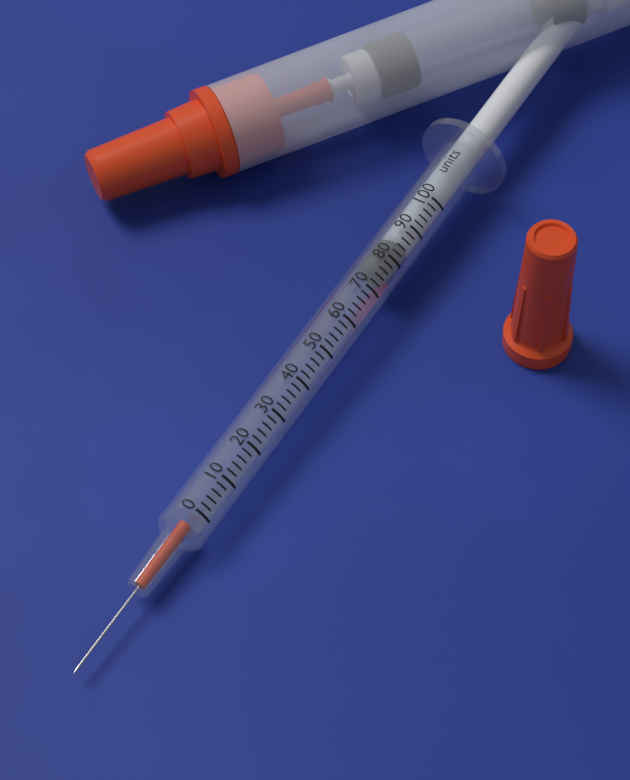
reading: 76 units
